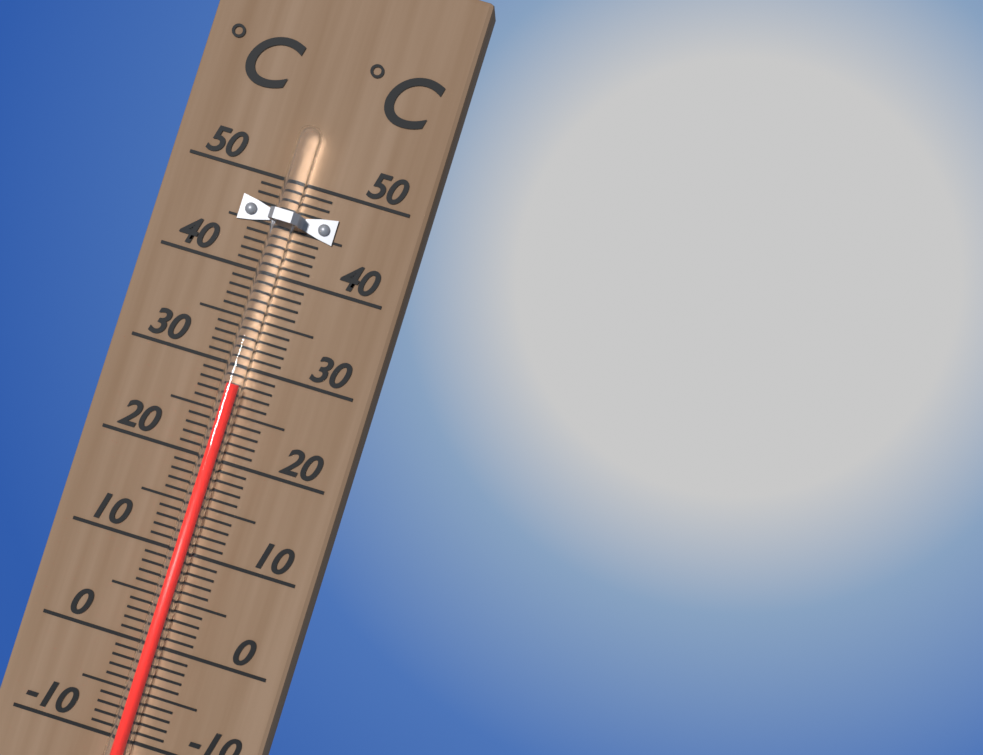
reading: 28 °C
